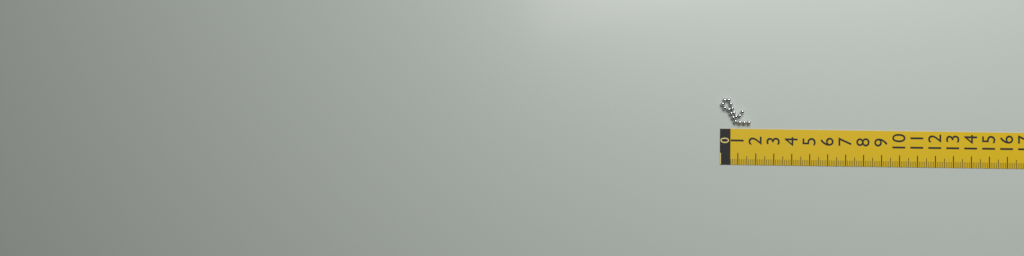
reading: 1.7 cm
